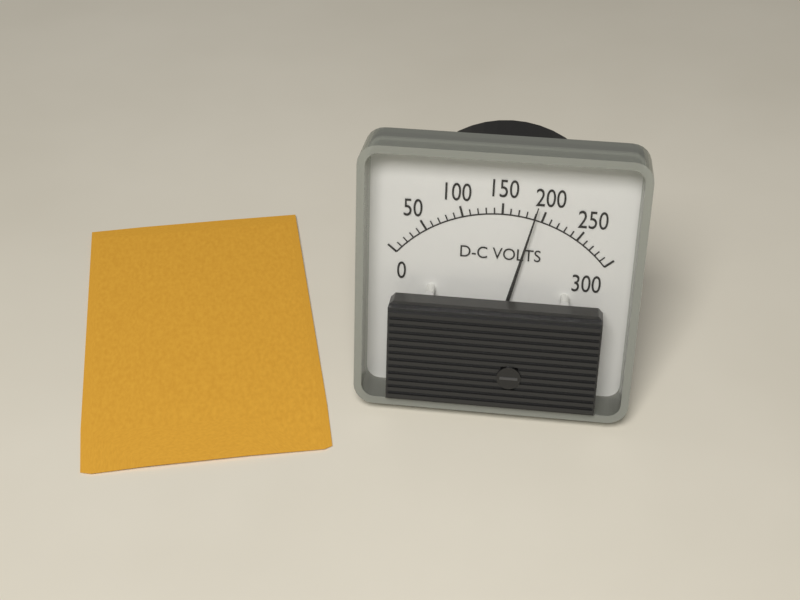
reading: 190 V
